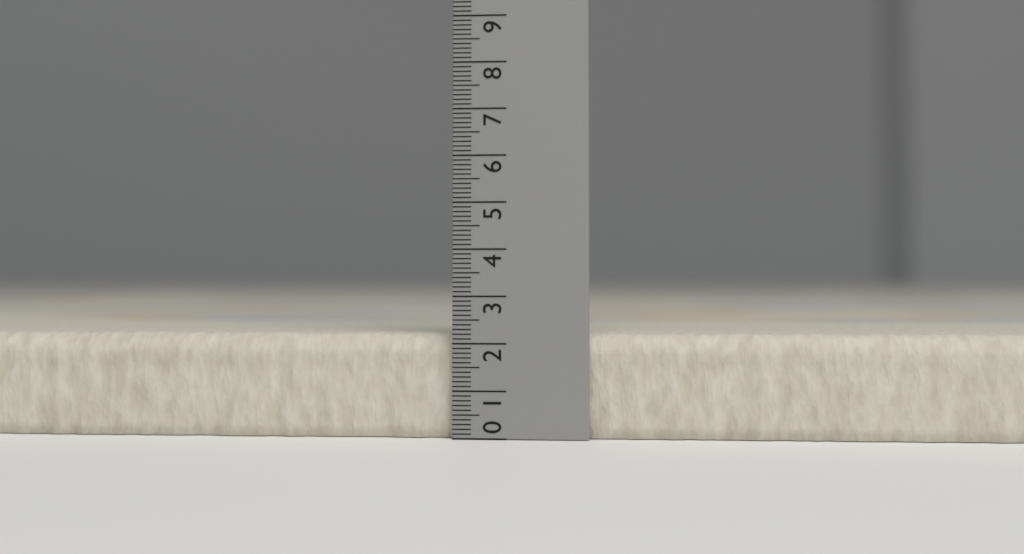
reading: 2.2 (no unit)
